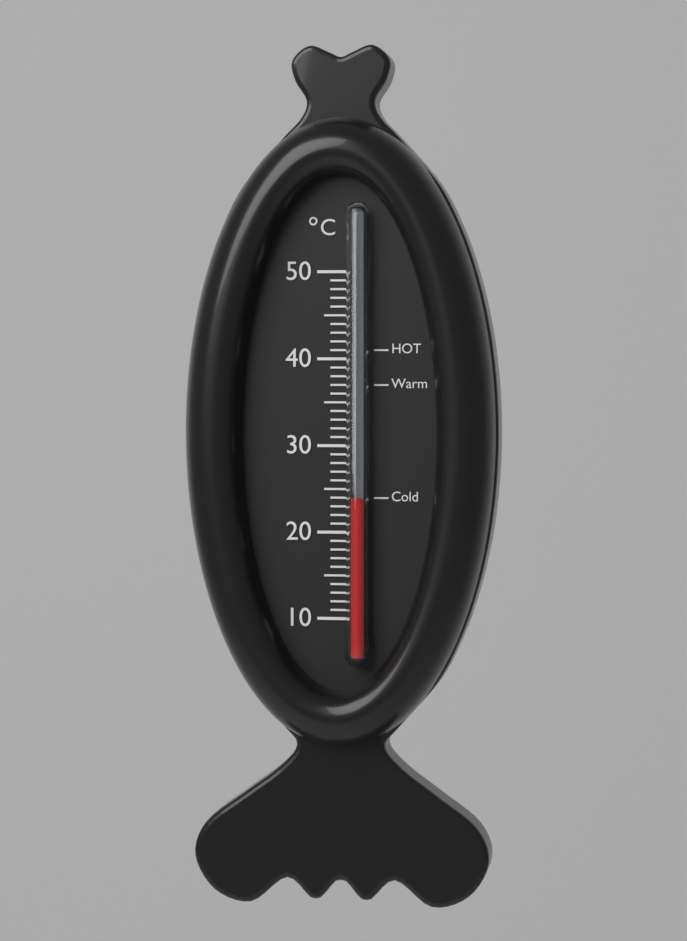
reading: 24 °C
